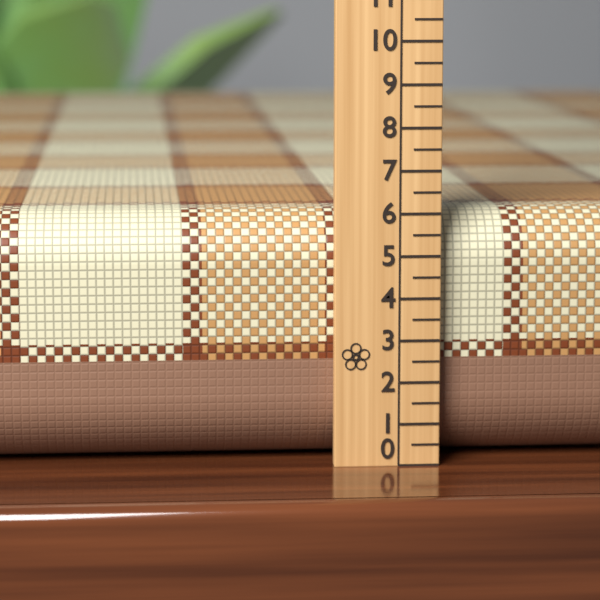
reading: 6.0 (no unit)
